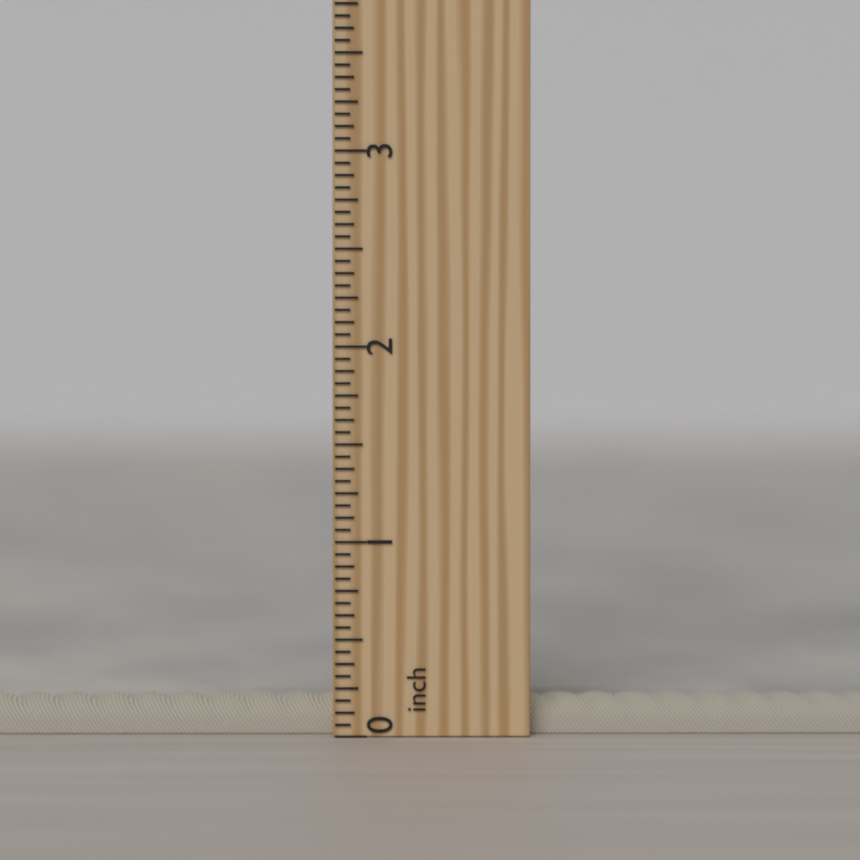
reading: 0.1875 inch
